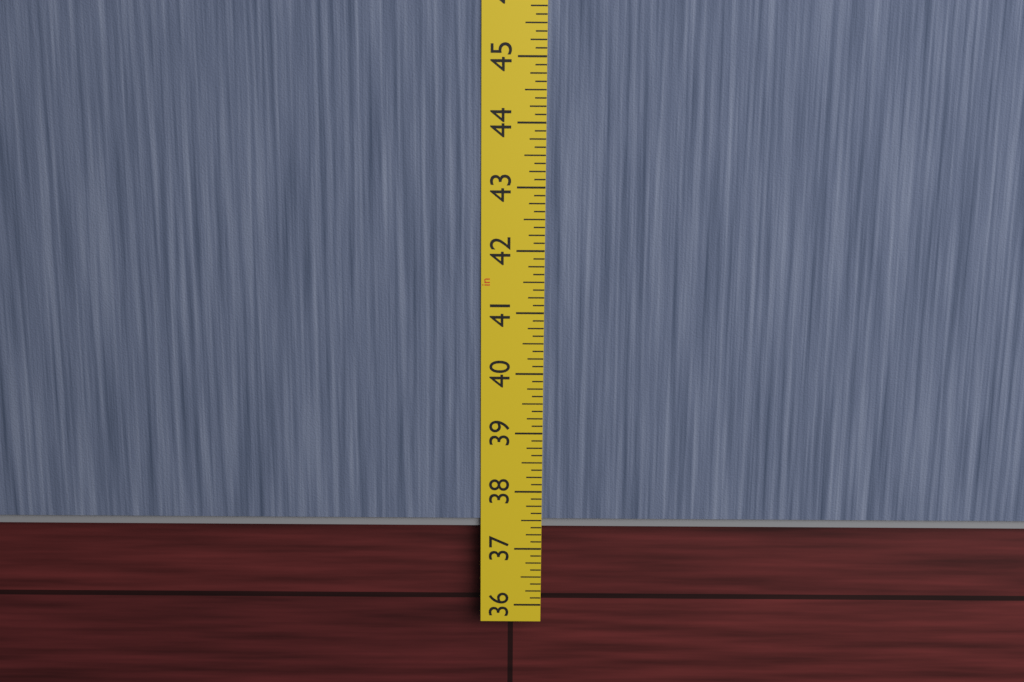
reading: 37.375 in
